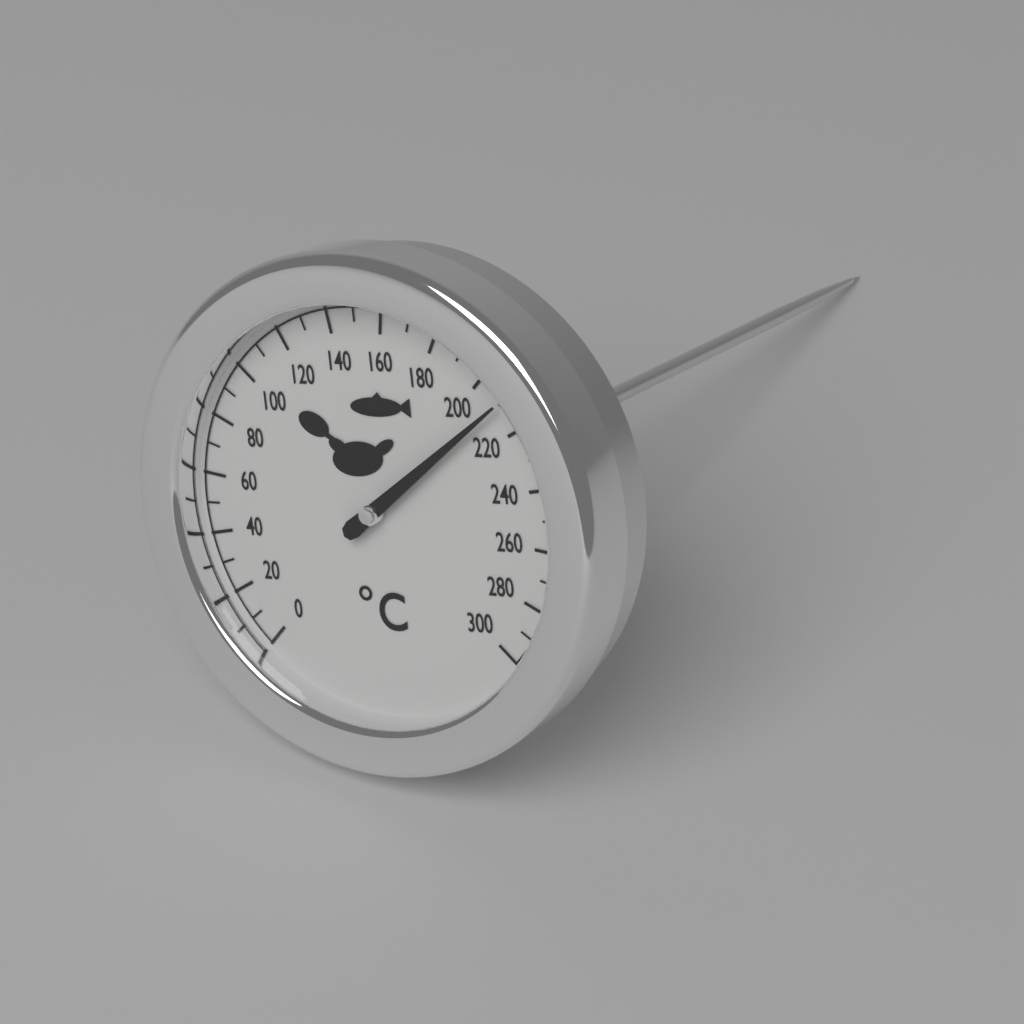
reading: 210 °C
